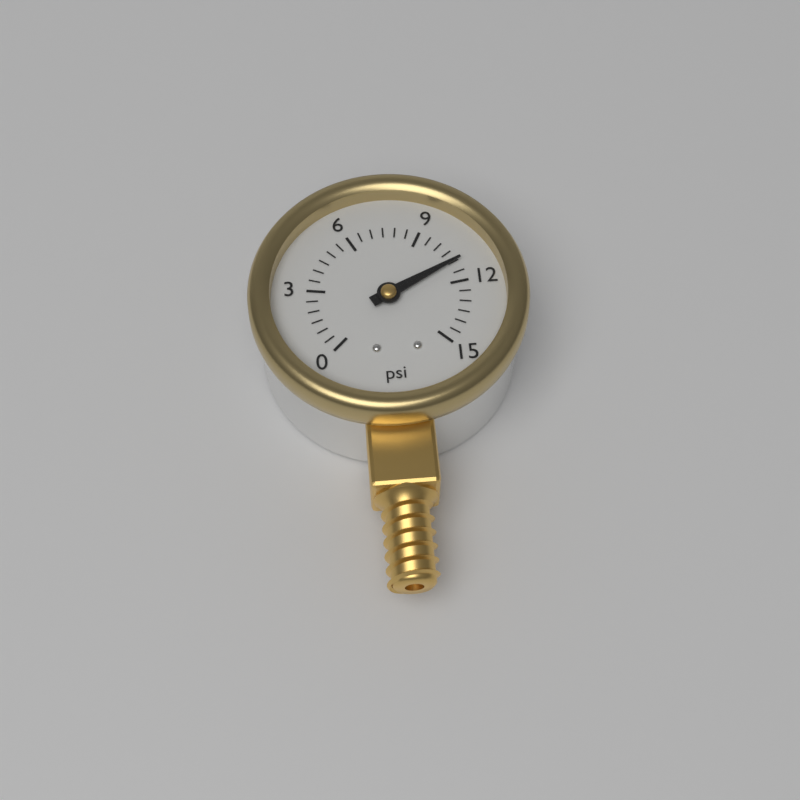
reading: 11.0 psi
